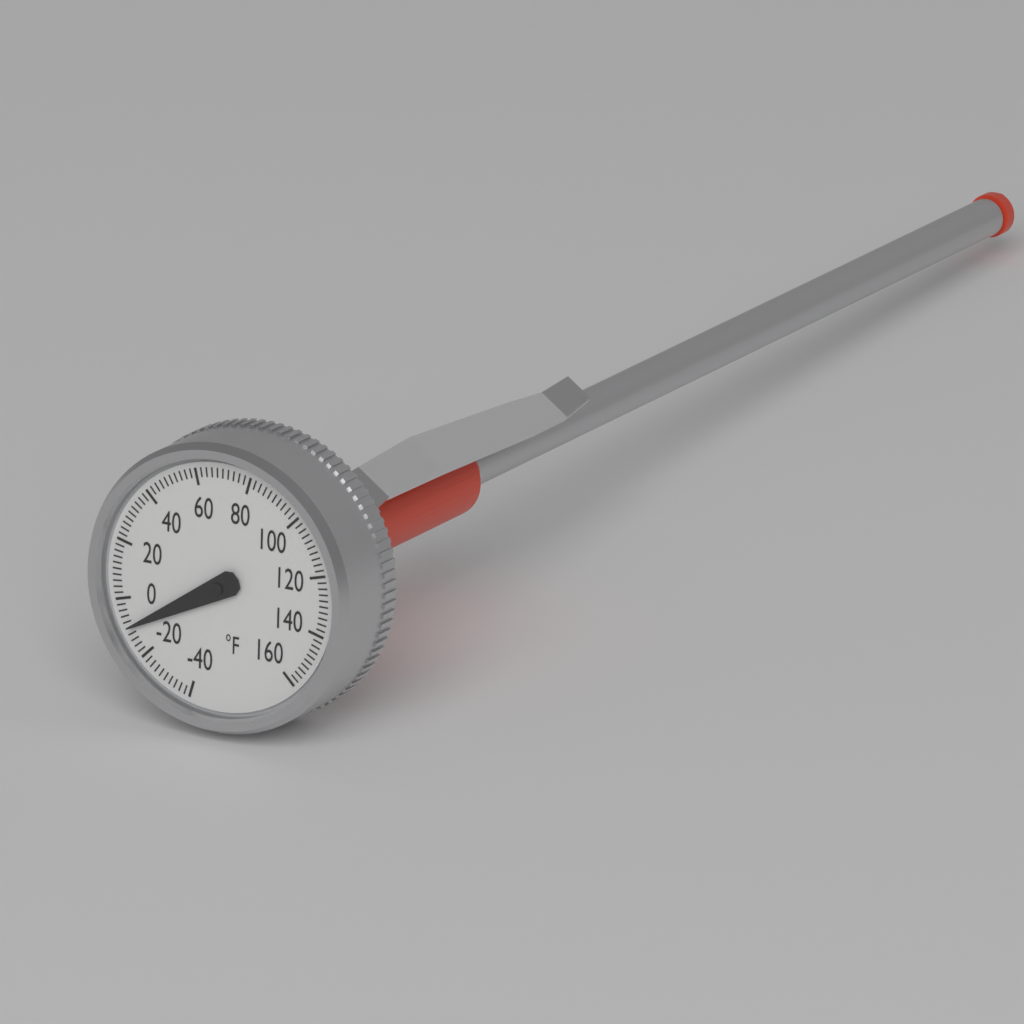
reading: -10 °F
